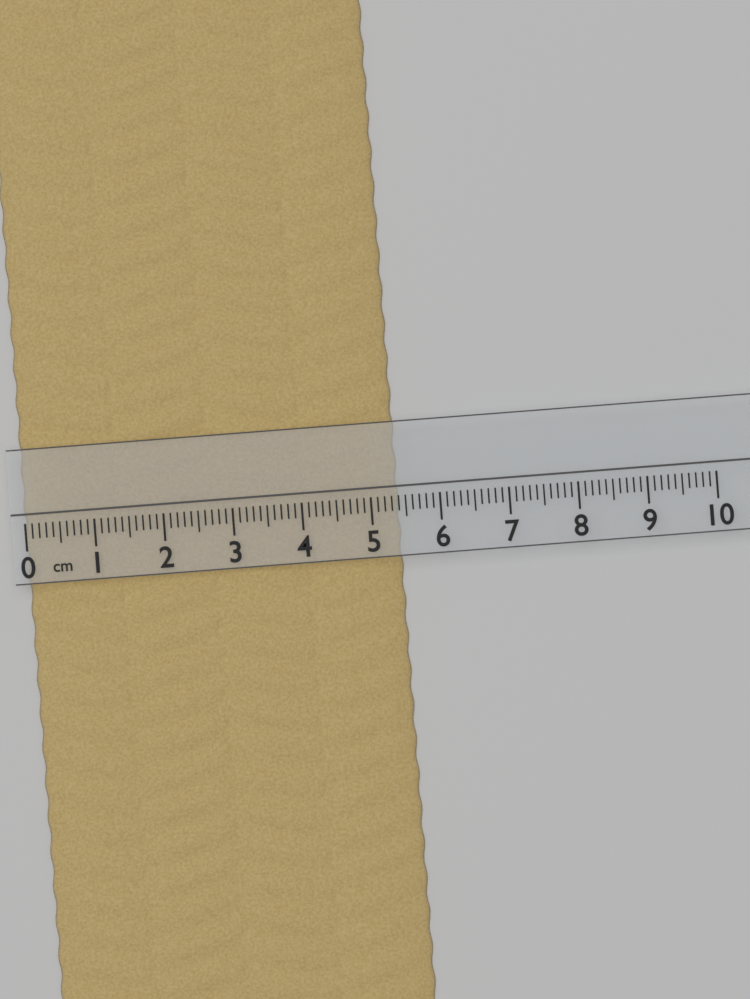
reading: 5.4 cm
